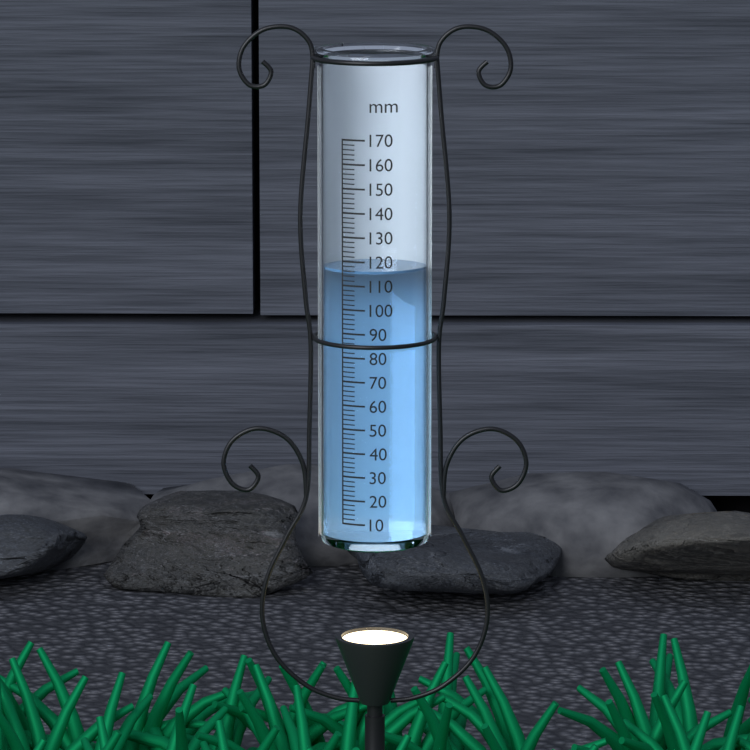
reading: 116 mm
